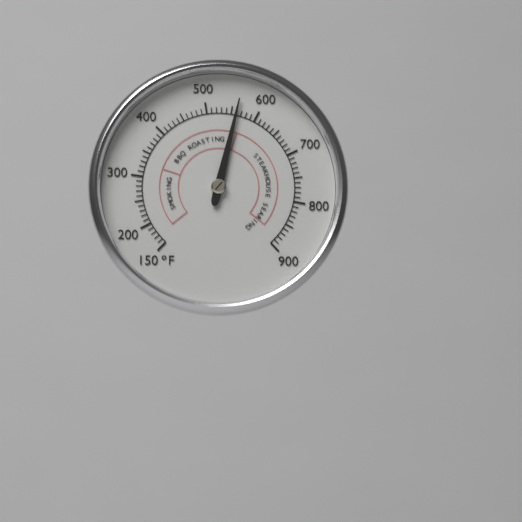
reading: 560 °F
